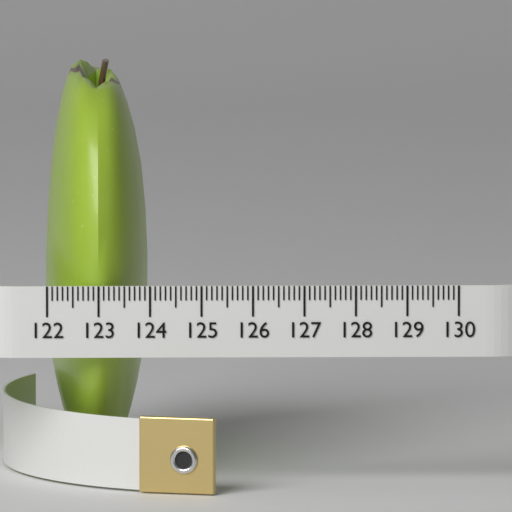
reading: 124.0 (no unit)
